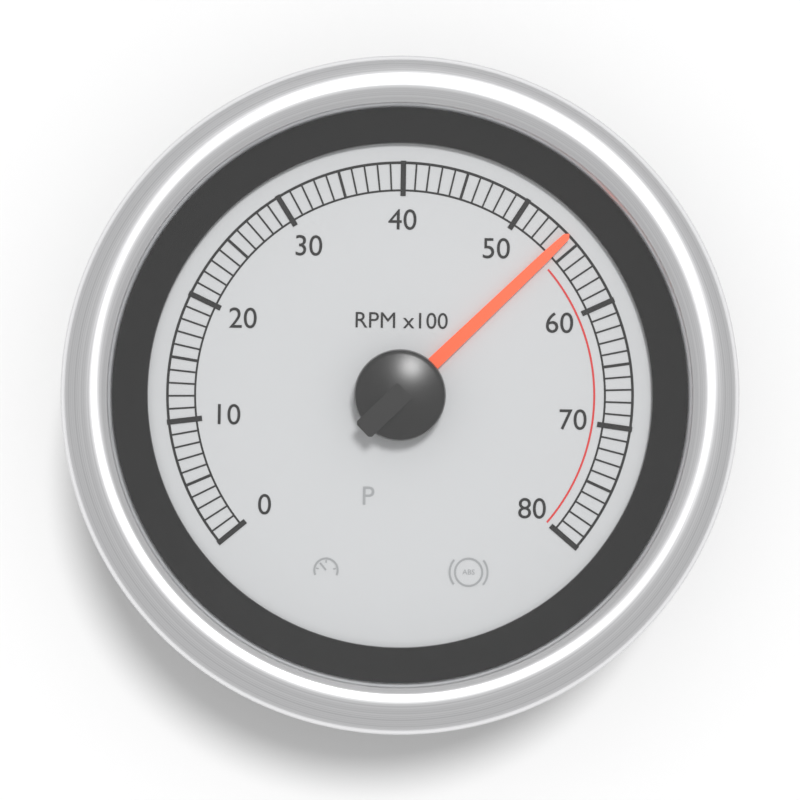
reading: 54 RPM x100
